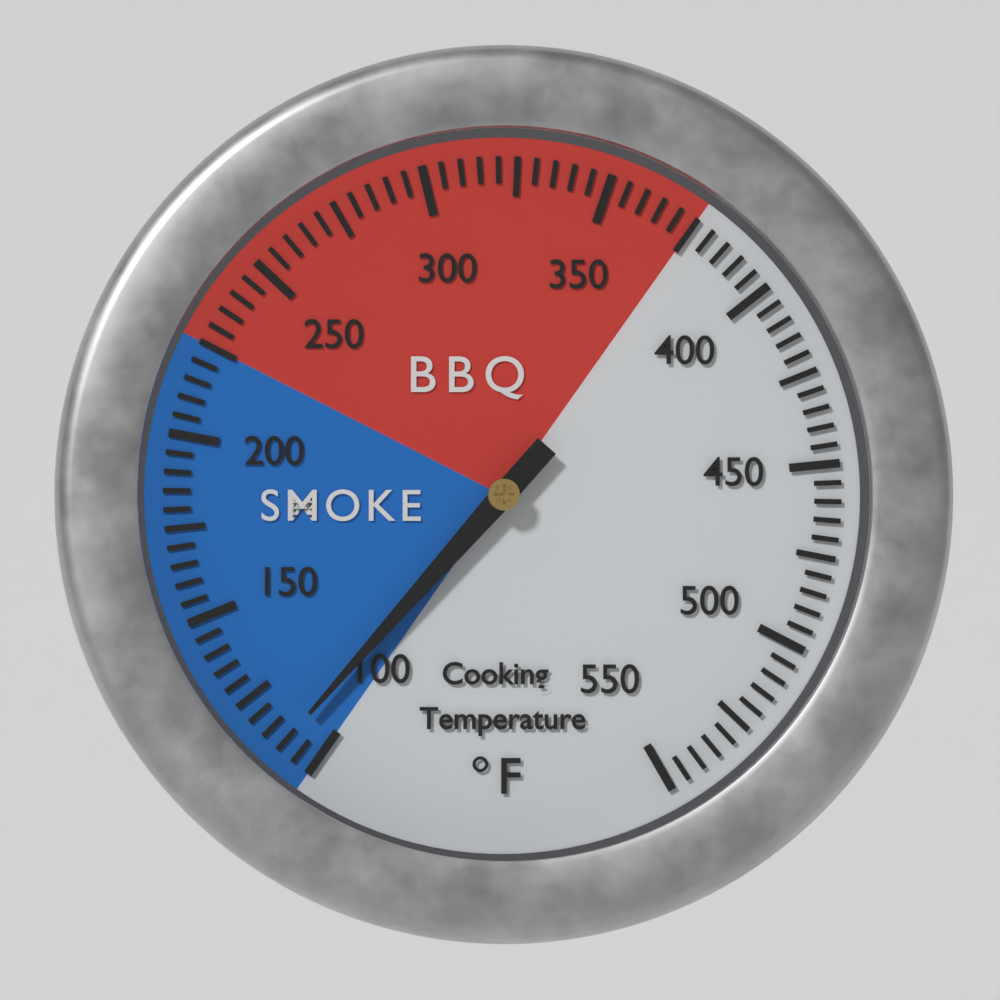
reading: 110 °F
